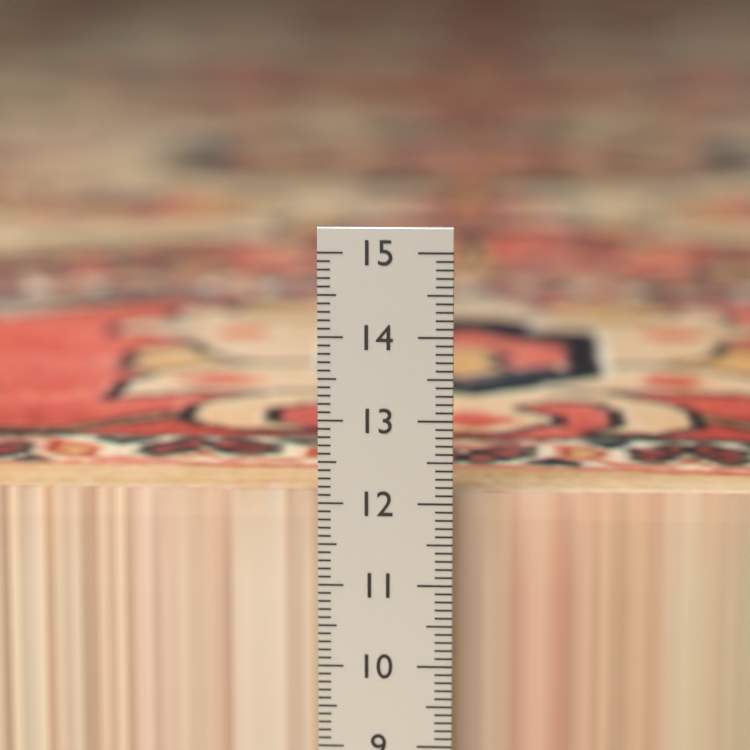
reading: 12.0 cm
